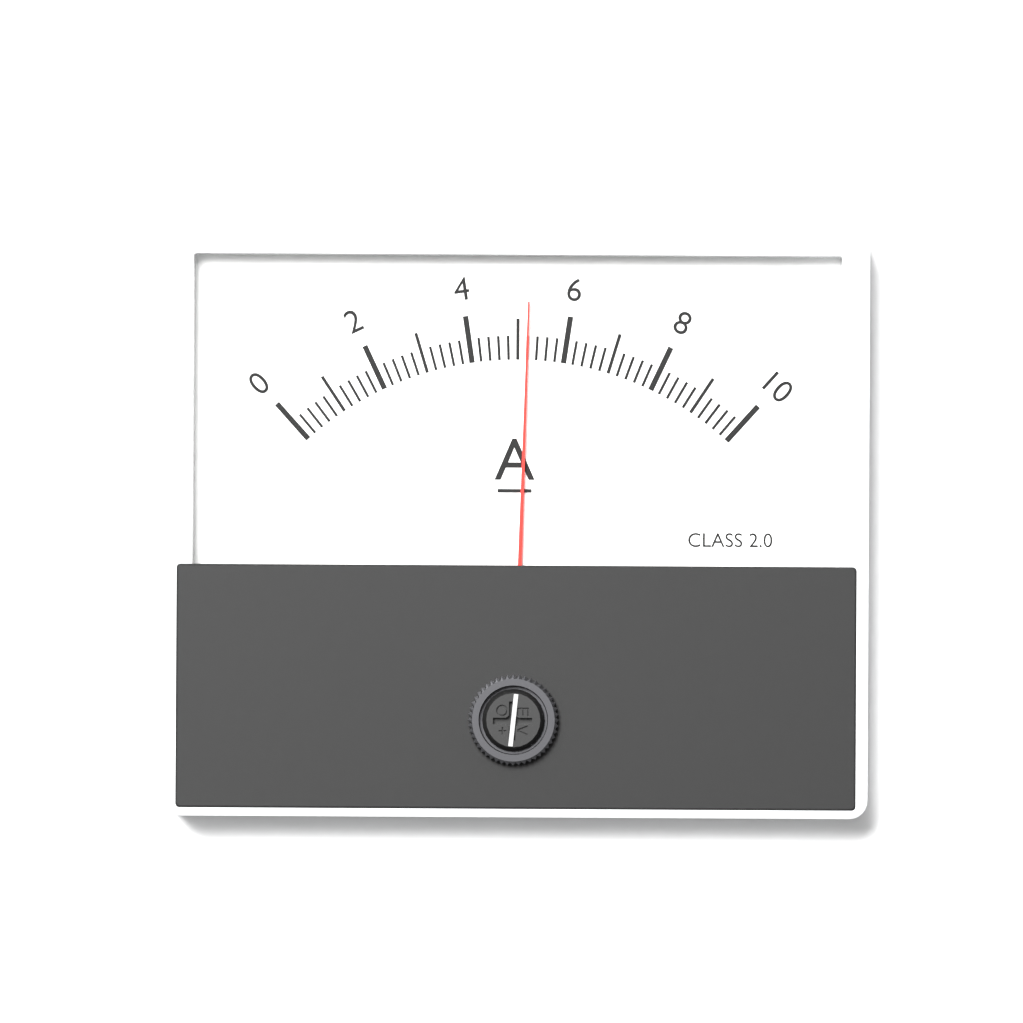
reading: 5.2 A
